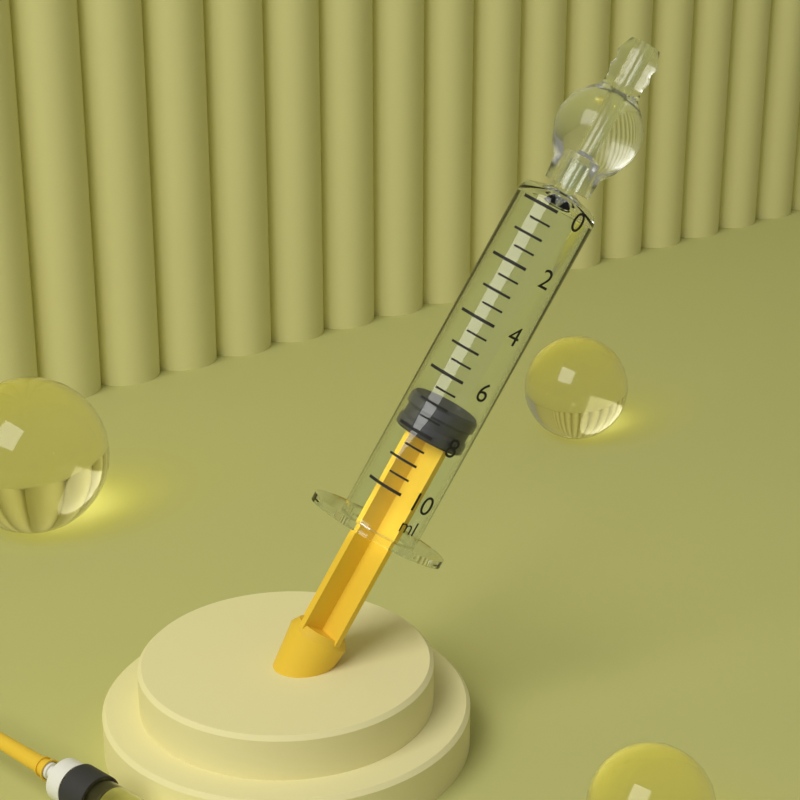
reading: 7.0 ml
